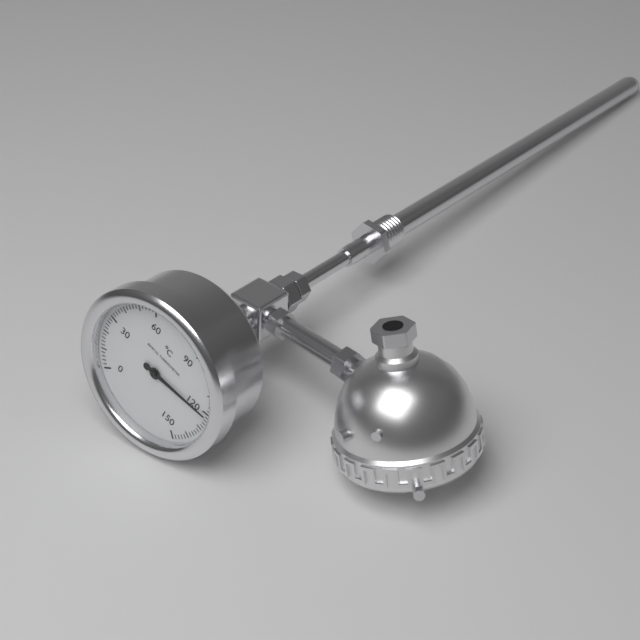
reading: 122 °C
